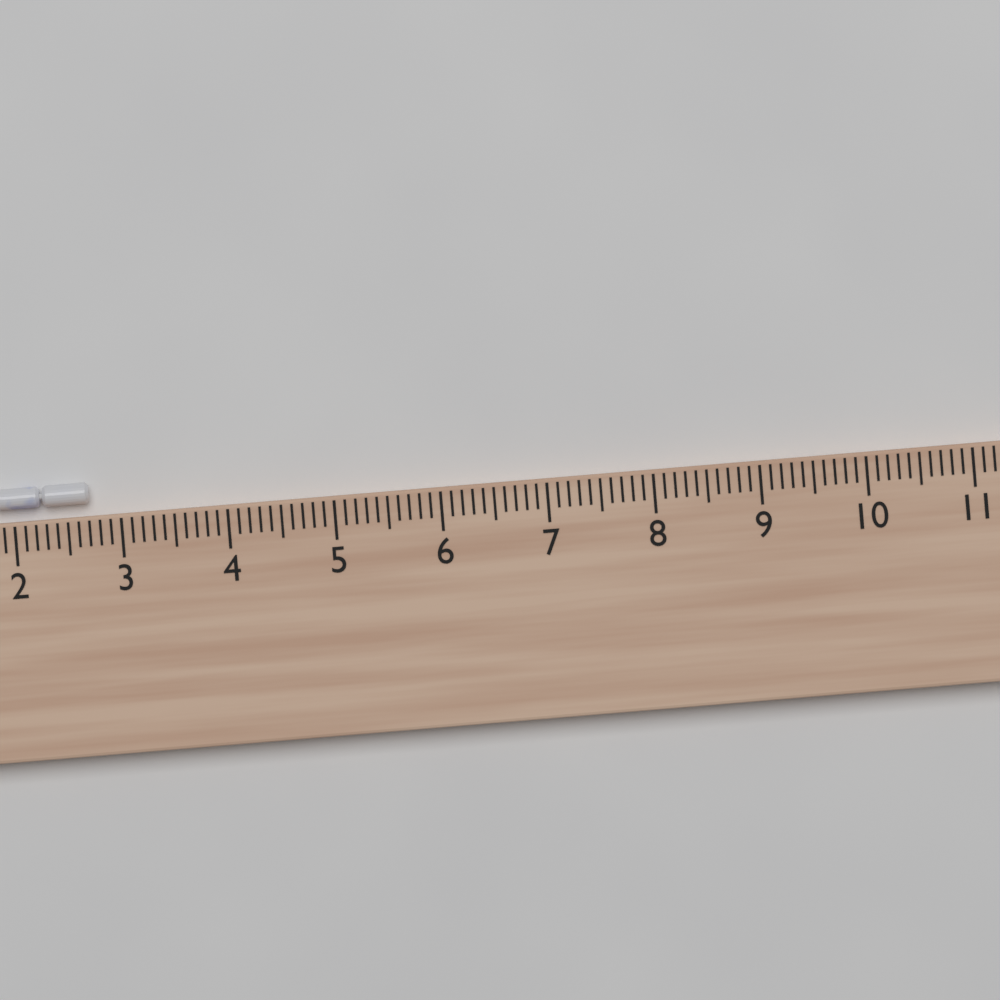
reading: 2.7 cm
